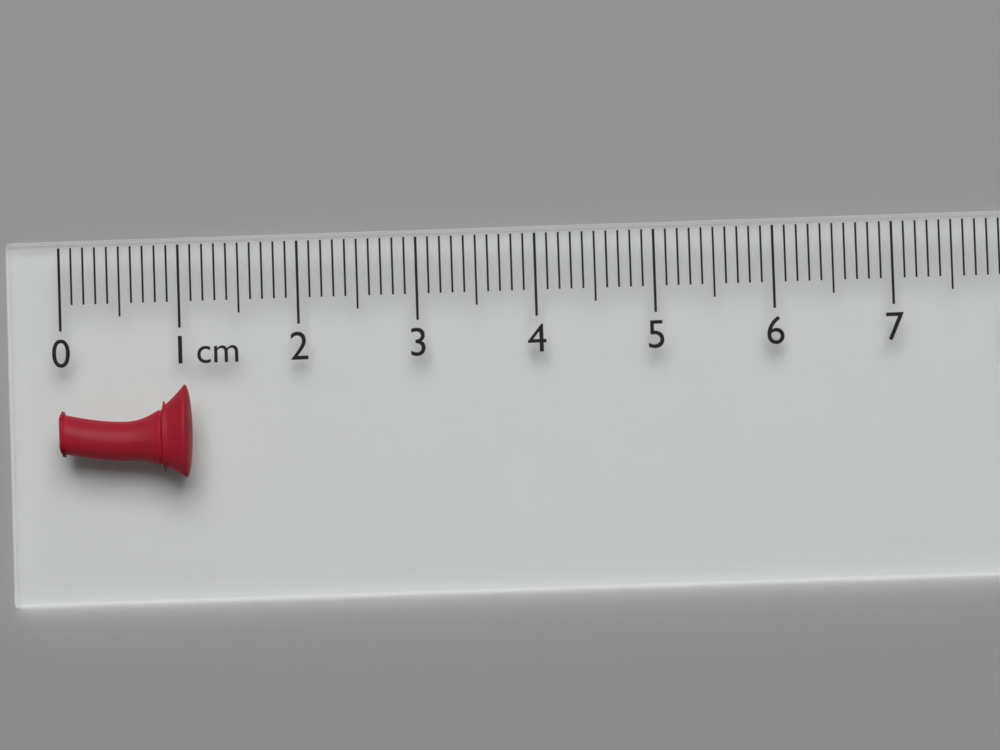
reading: 1.1 cm
